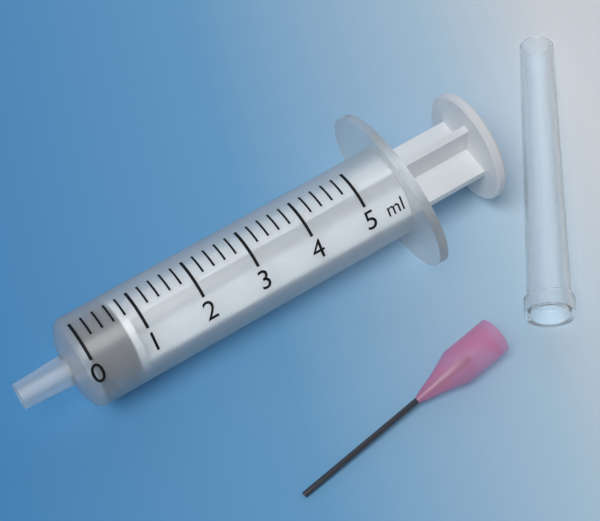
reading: 0.0 ml
